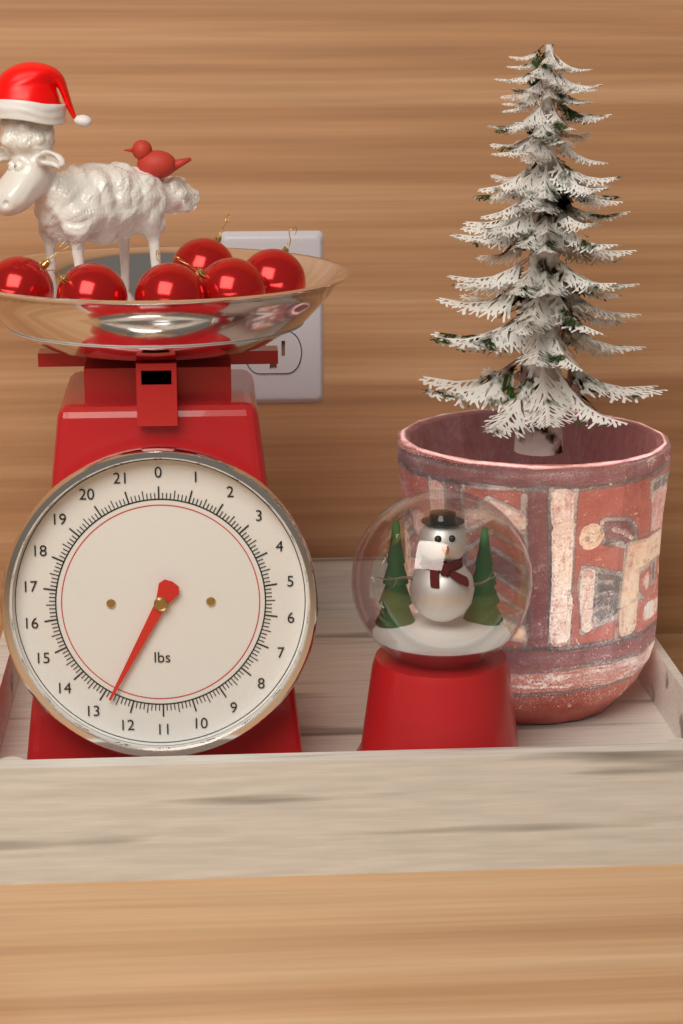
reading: 12.750 lbs
